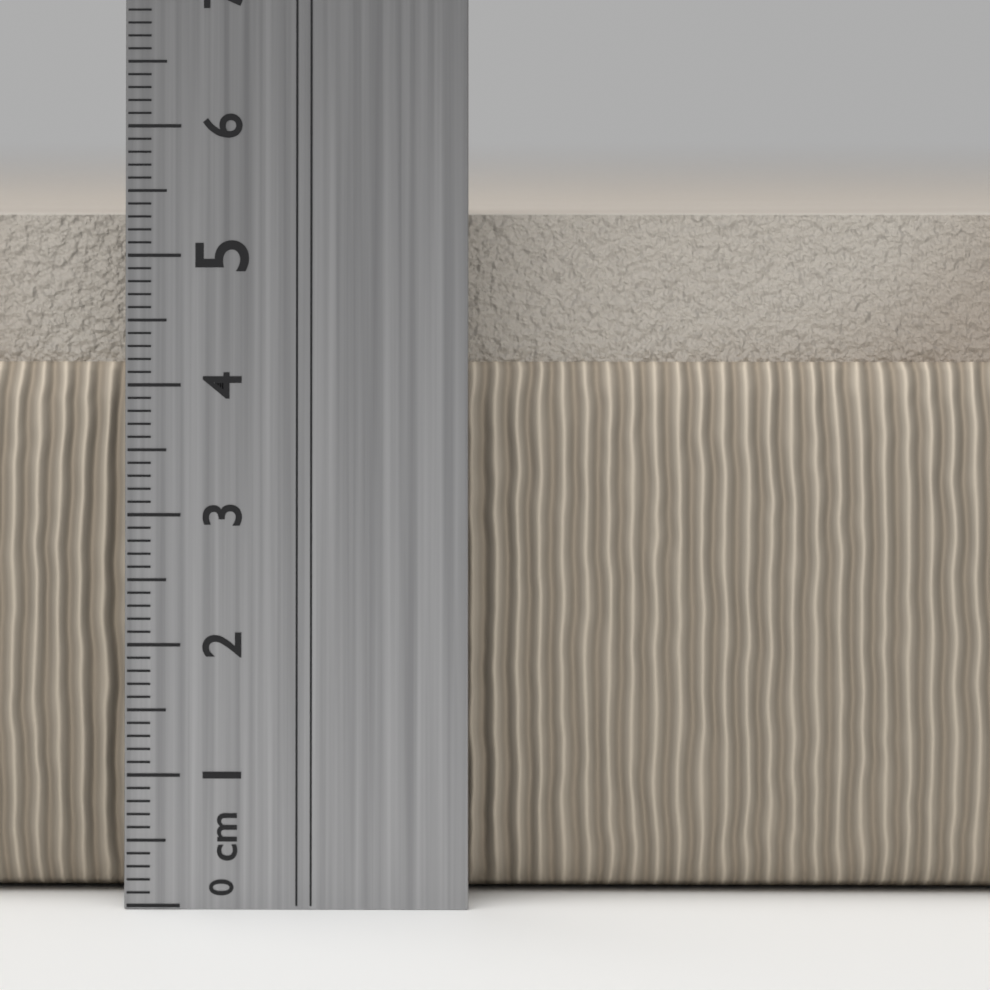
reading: 5.3 cm
